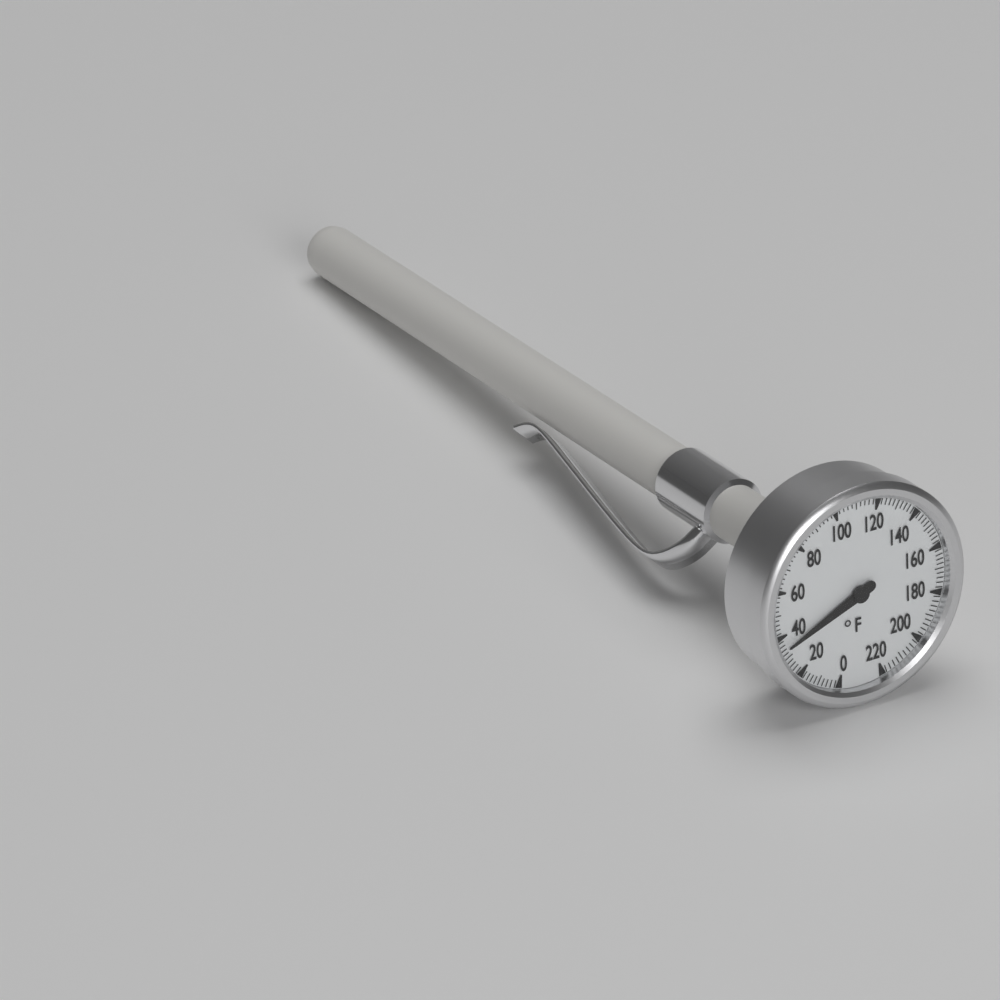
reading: 34 °F
